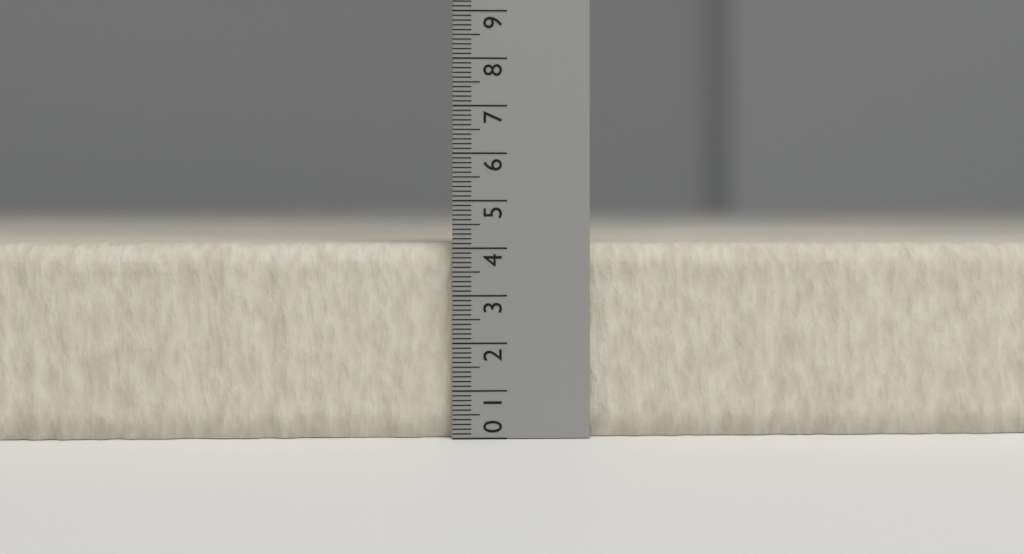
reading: 4.1 (no unit)
